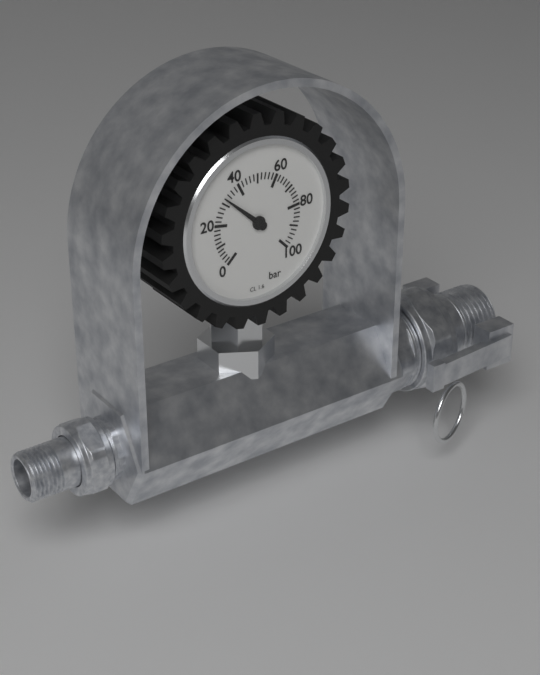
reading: 32 bar
